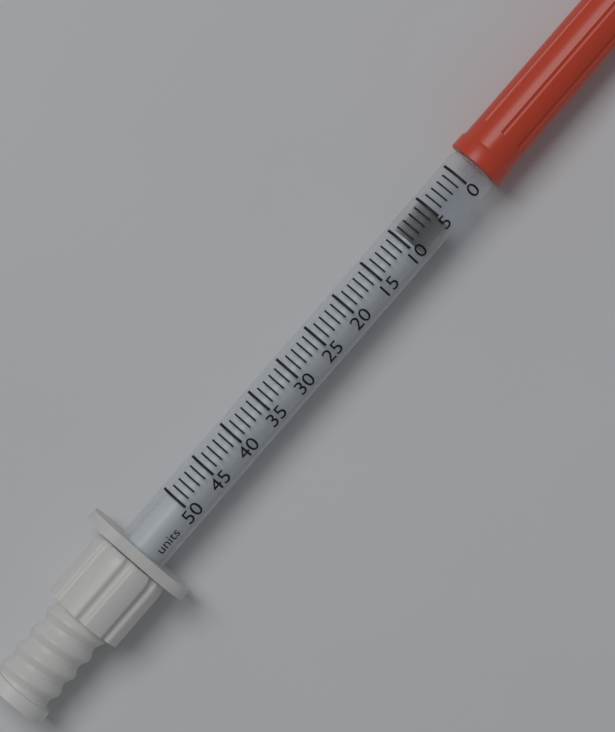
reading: 5 units
